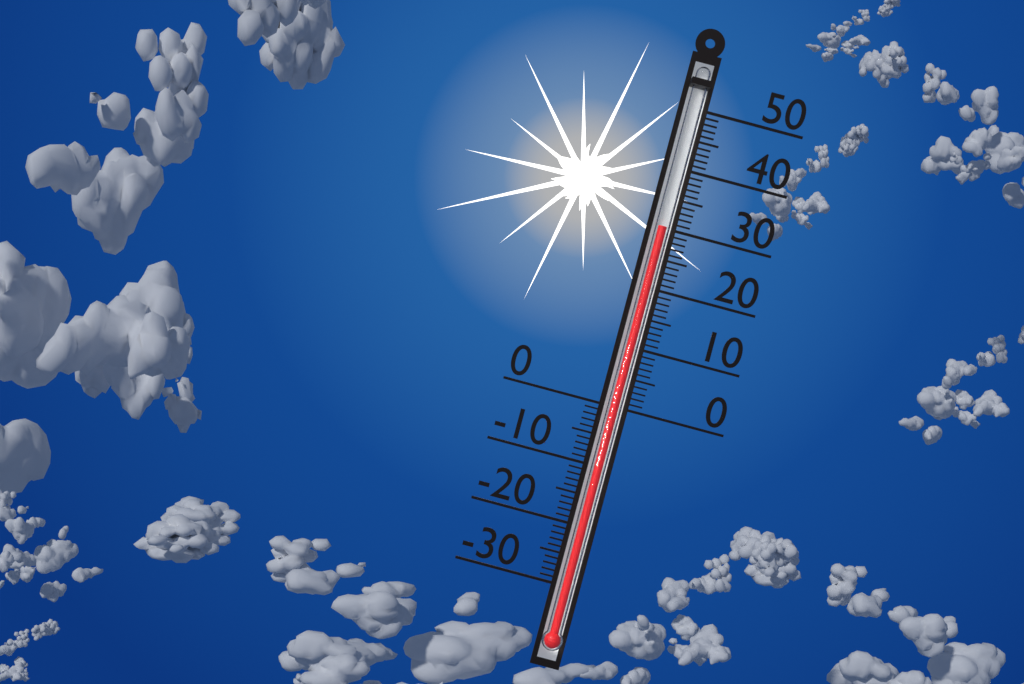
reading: 30 (no unit)
